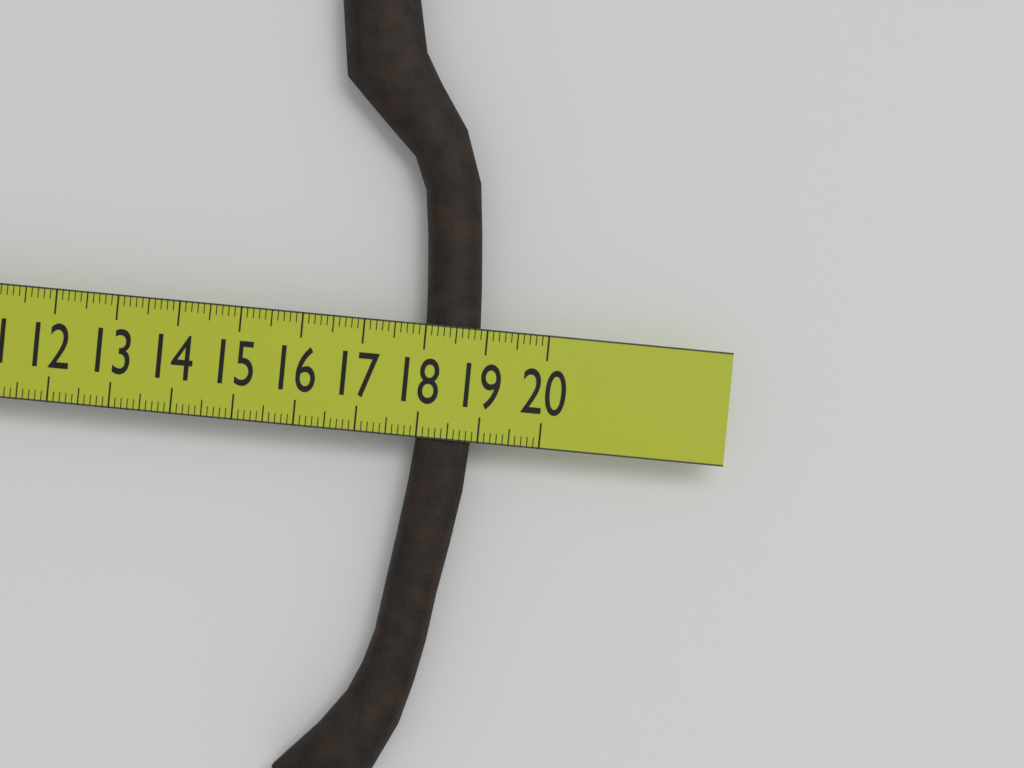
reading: 18.9 cm
